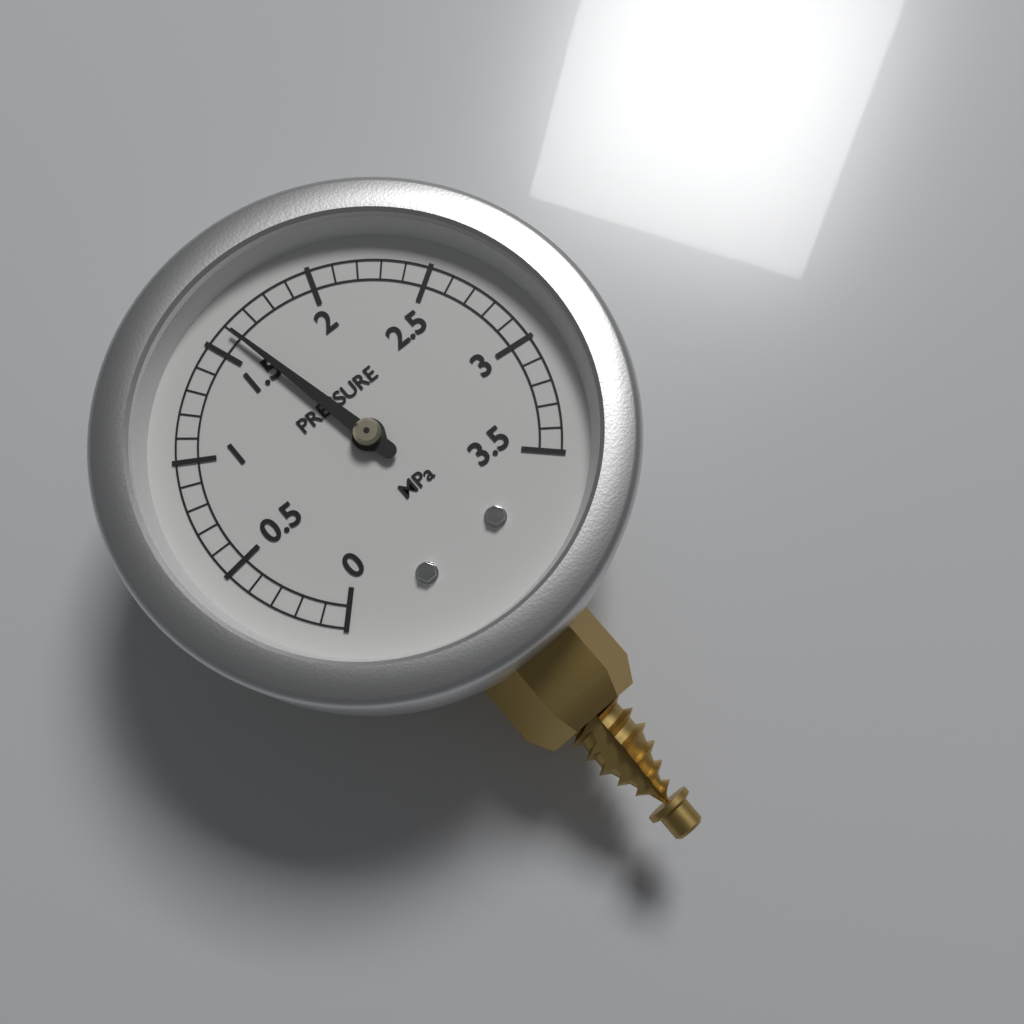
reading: 1.6 MPa
